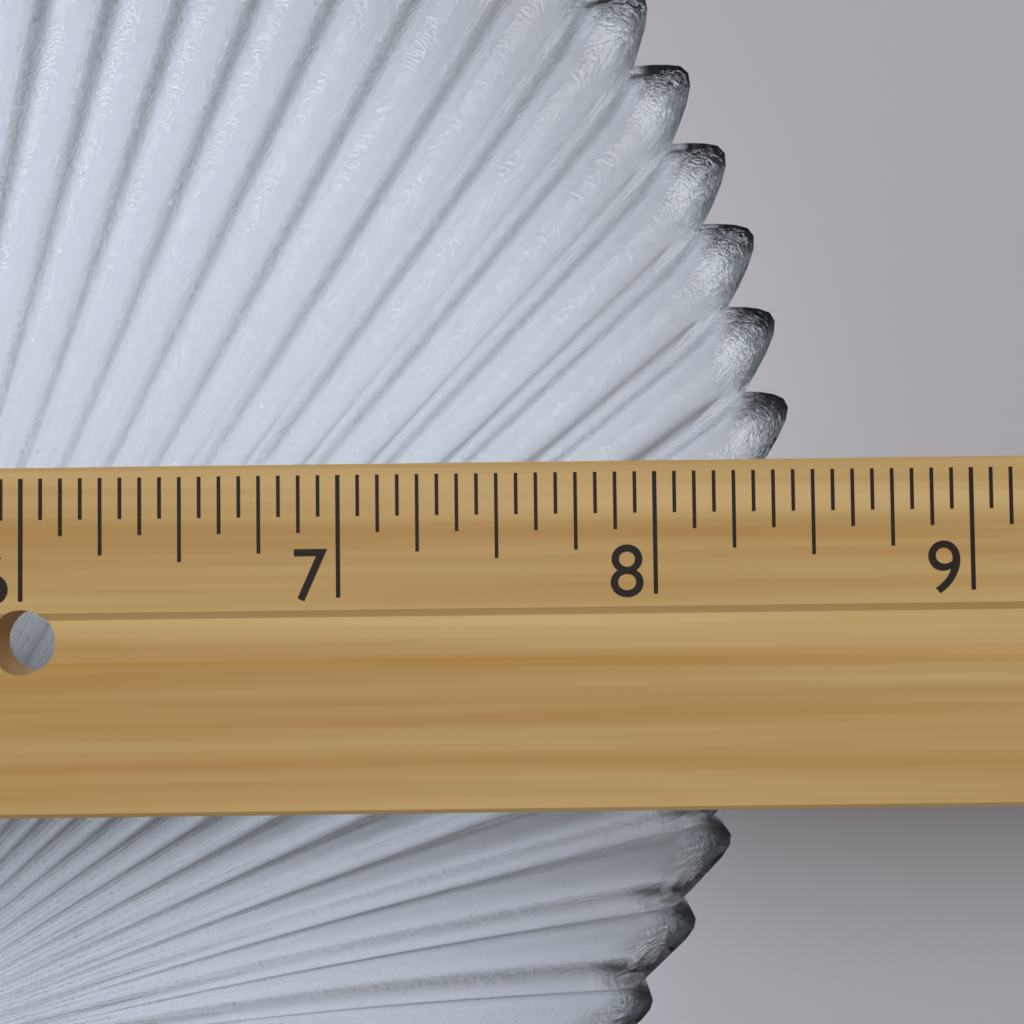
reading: 8.5000 in
